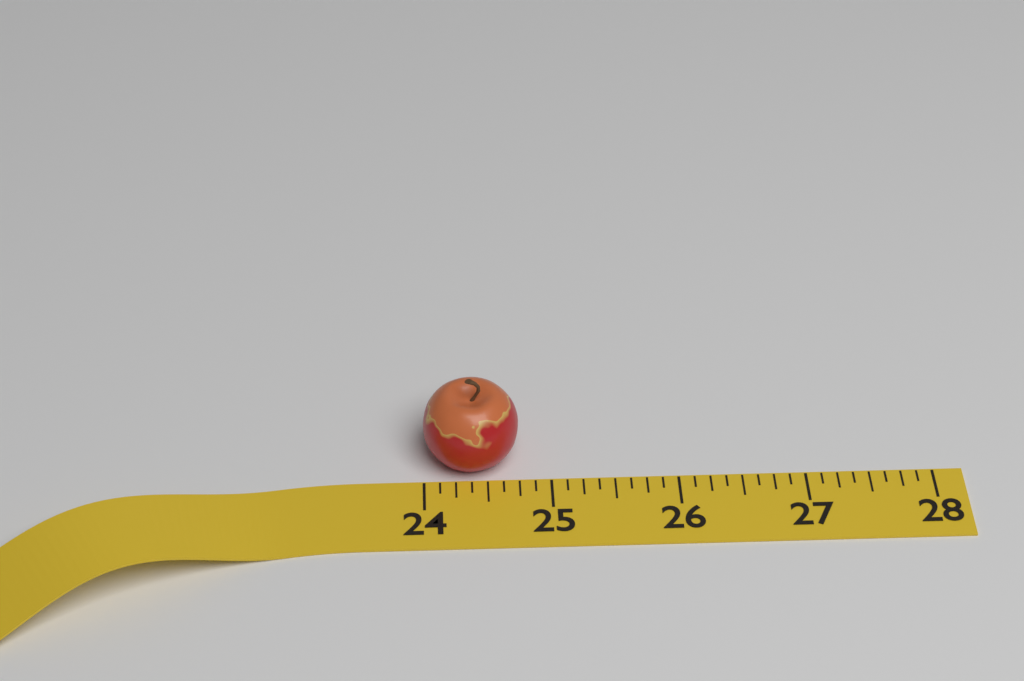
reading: 24.750 (no unit)
